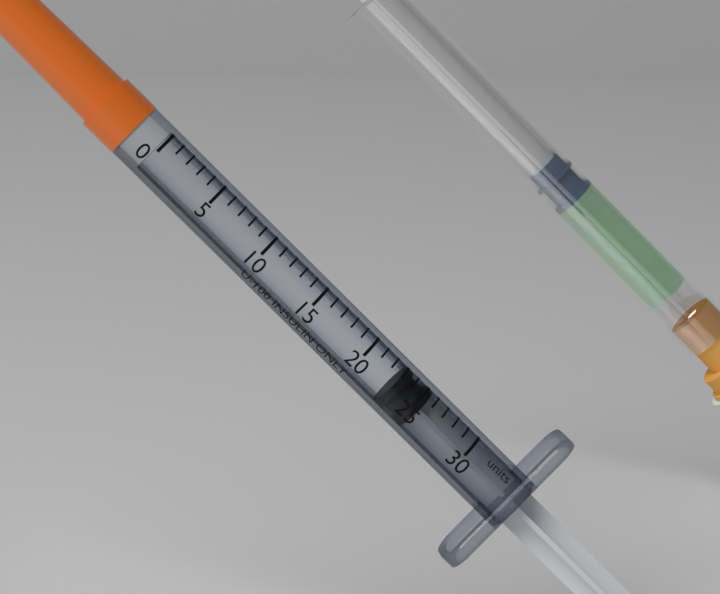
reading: 23 units
